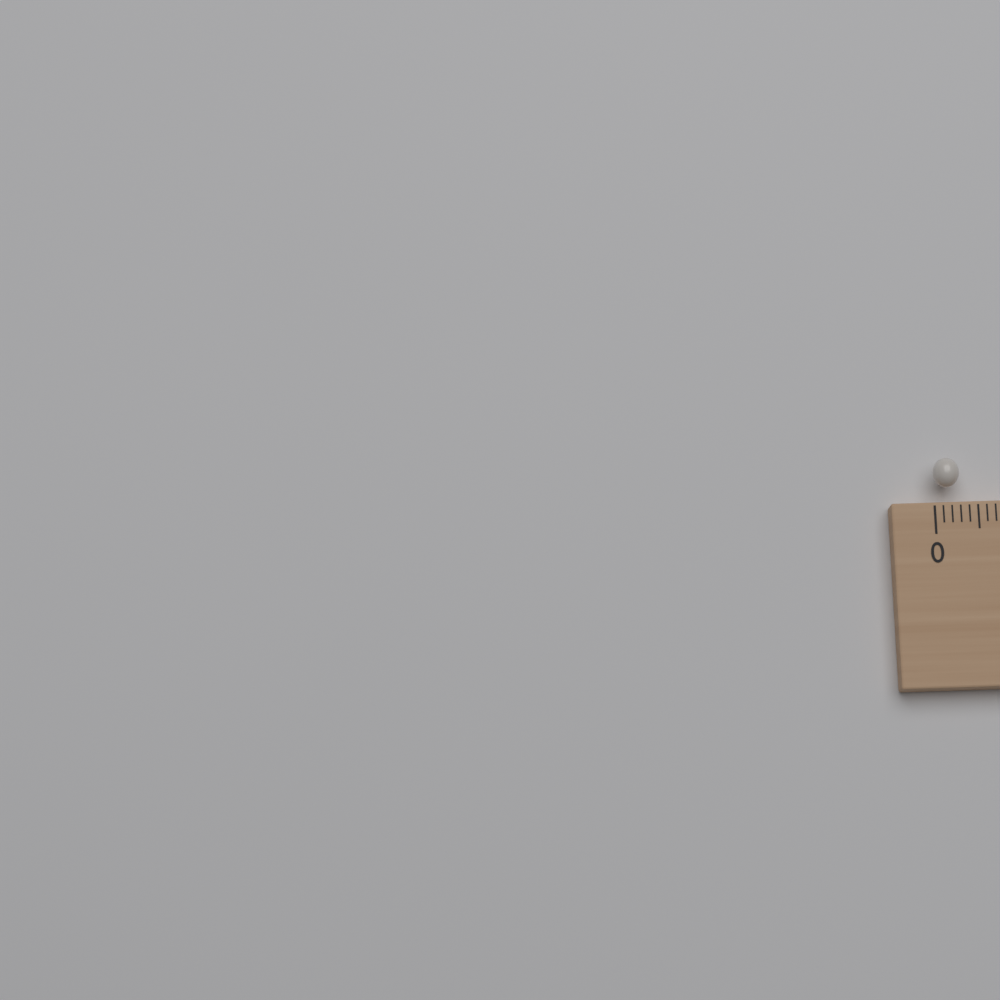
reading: 0.3 (no unit)
